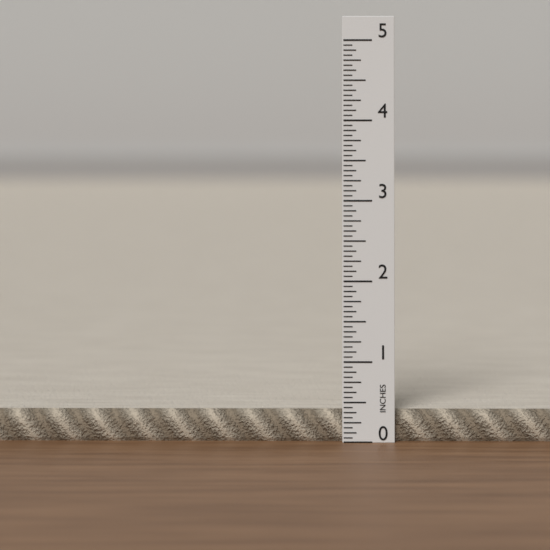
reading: 0.3750 in
